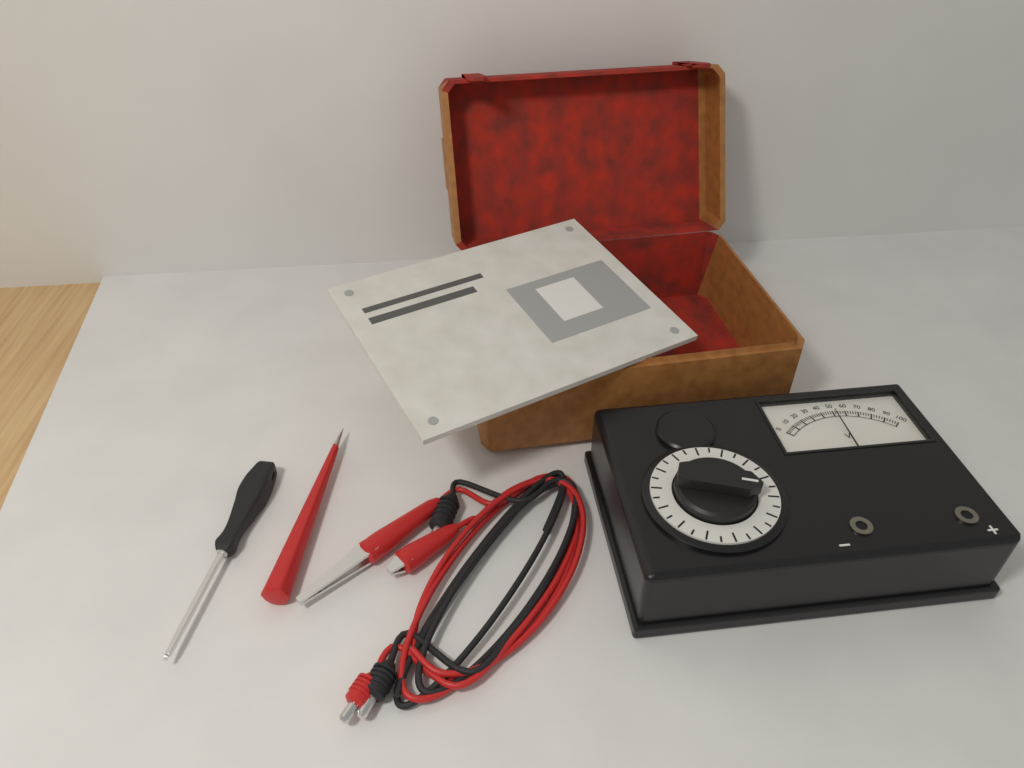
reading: 52 V
